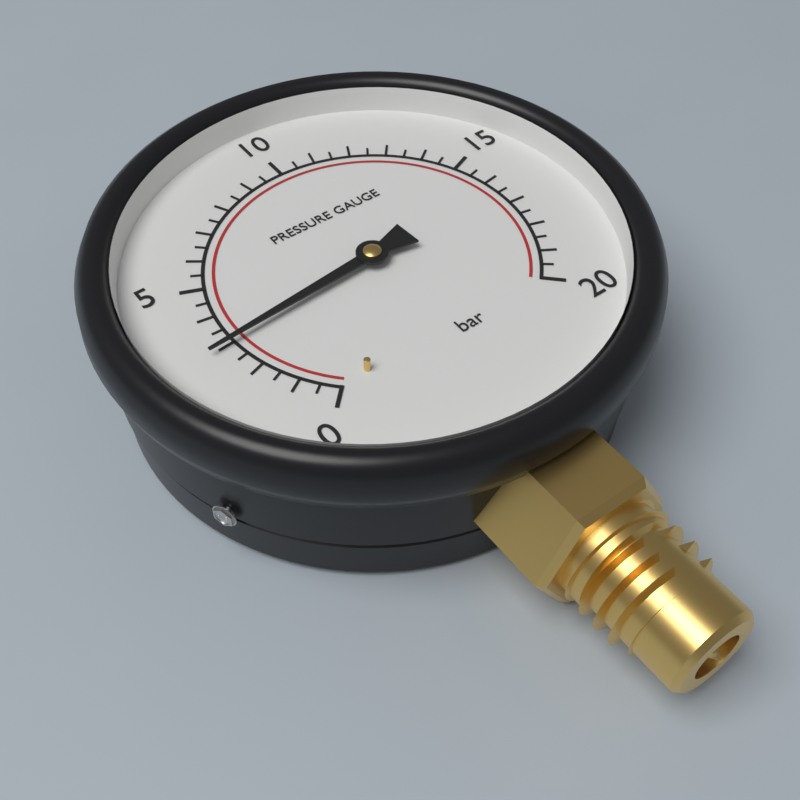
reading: 3.0 bar
